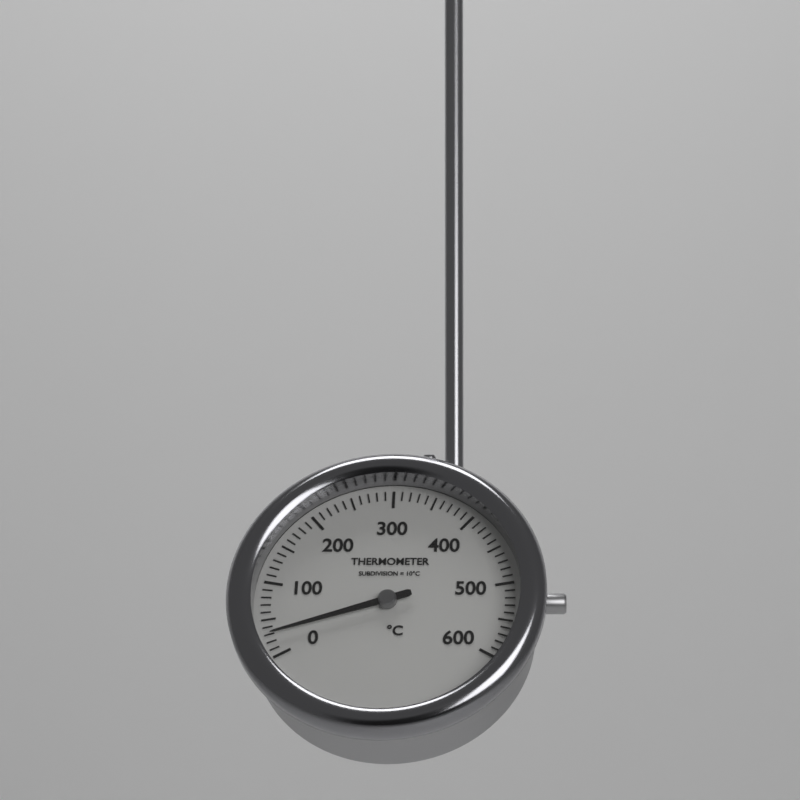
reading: 30 °C
